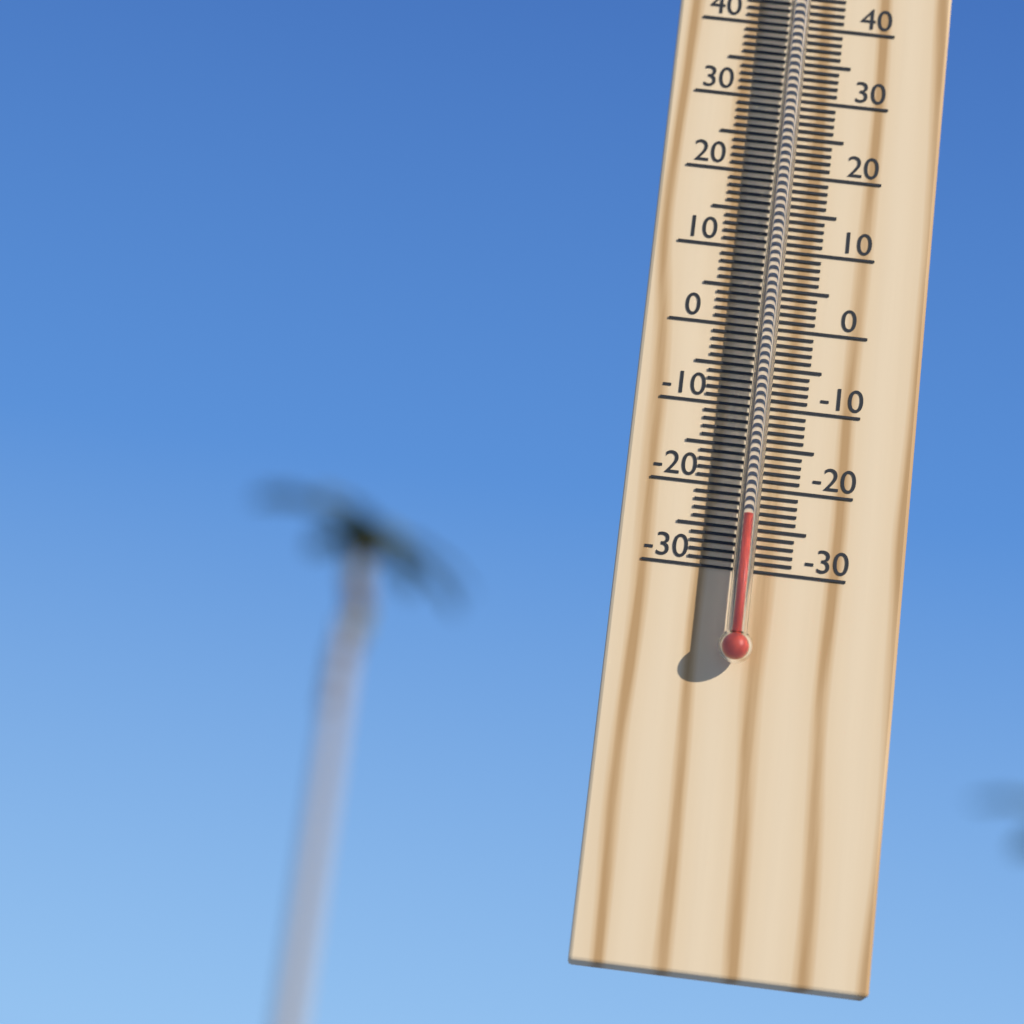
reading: -24 °C
